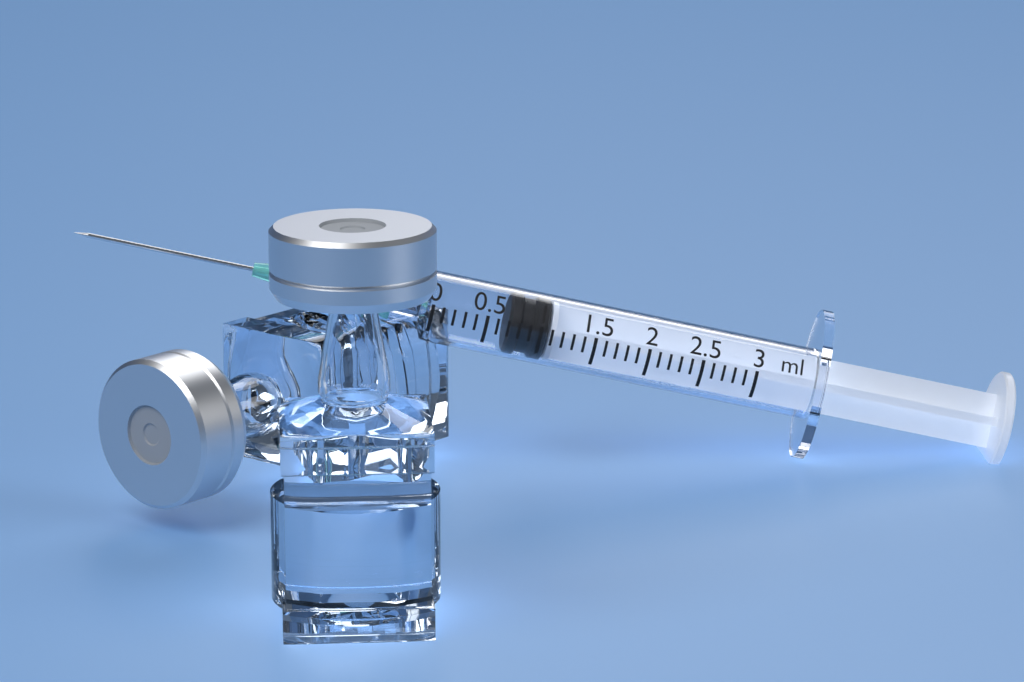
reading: 0.7 ml
